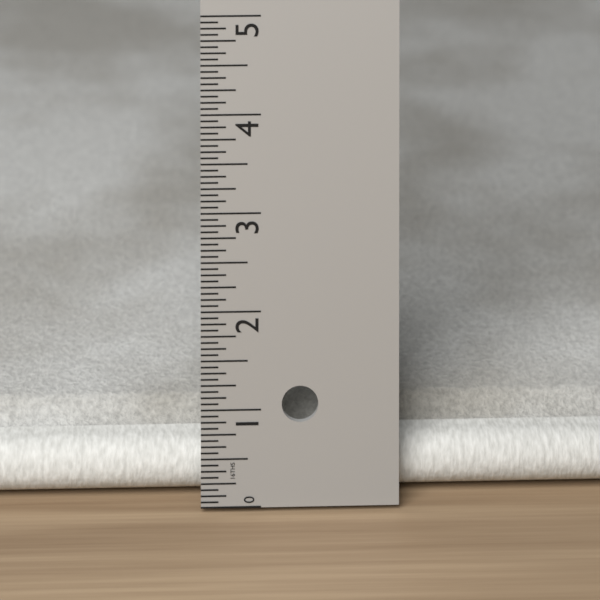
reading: 0.7500 in
